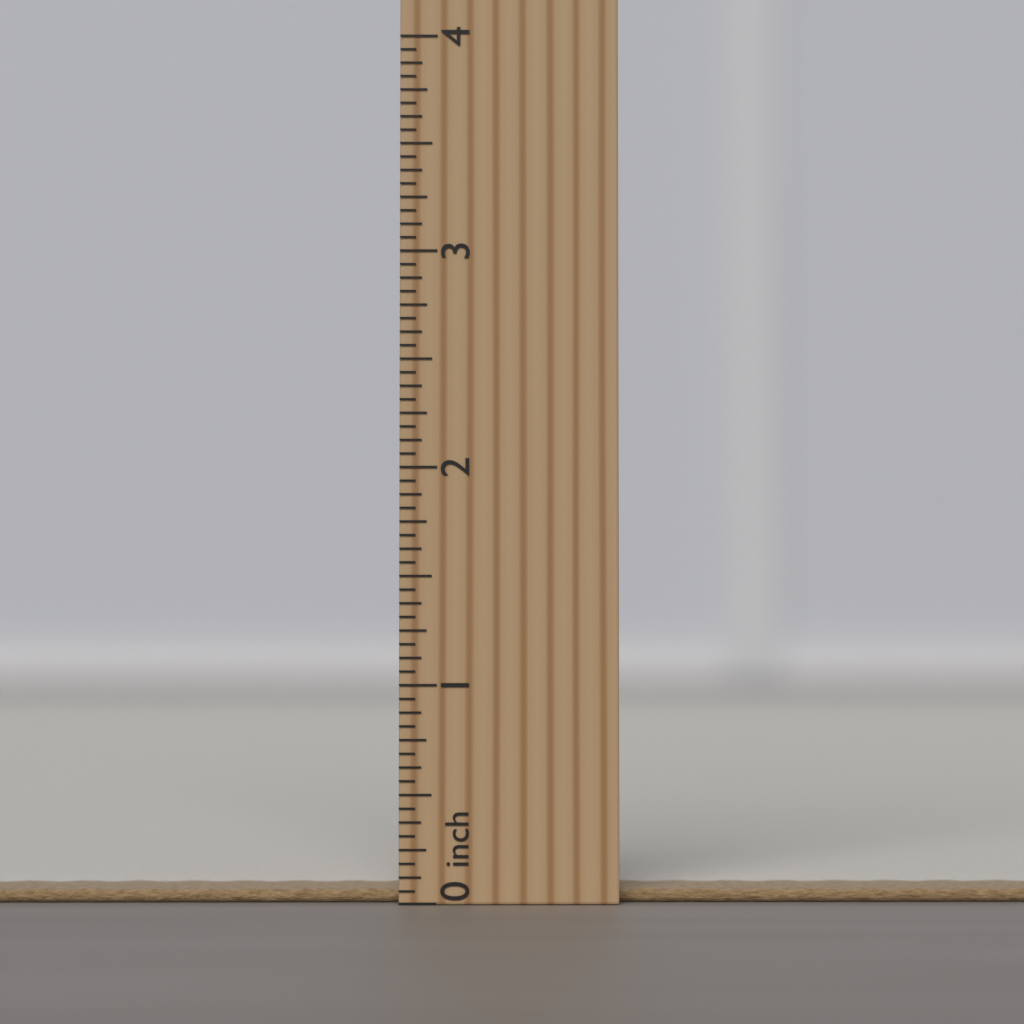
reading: 0.0625 inch
